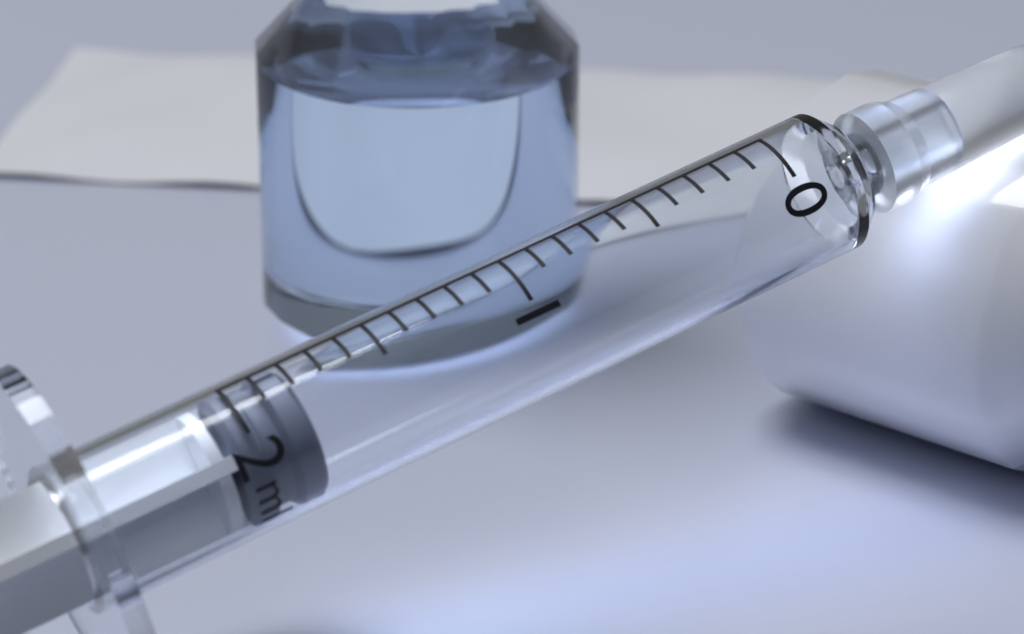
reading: 1.8 ml
